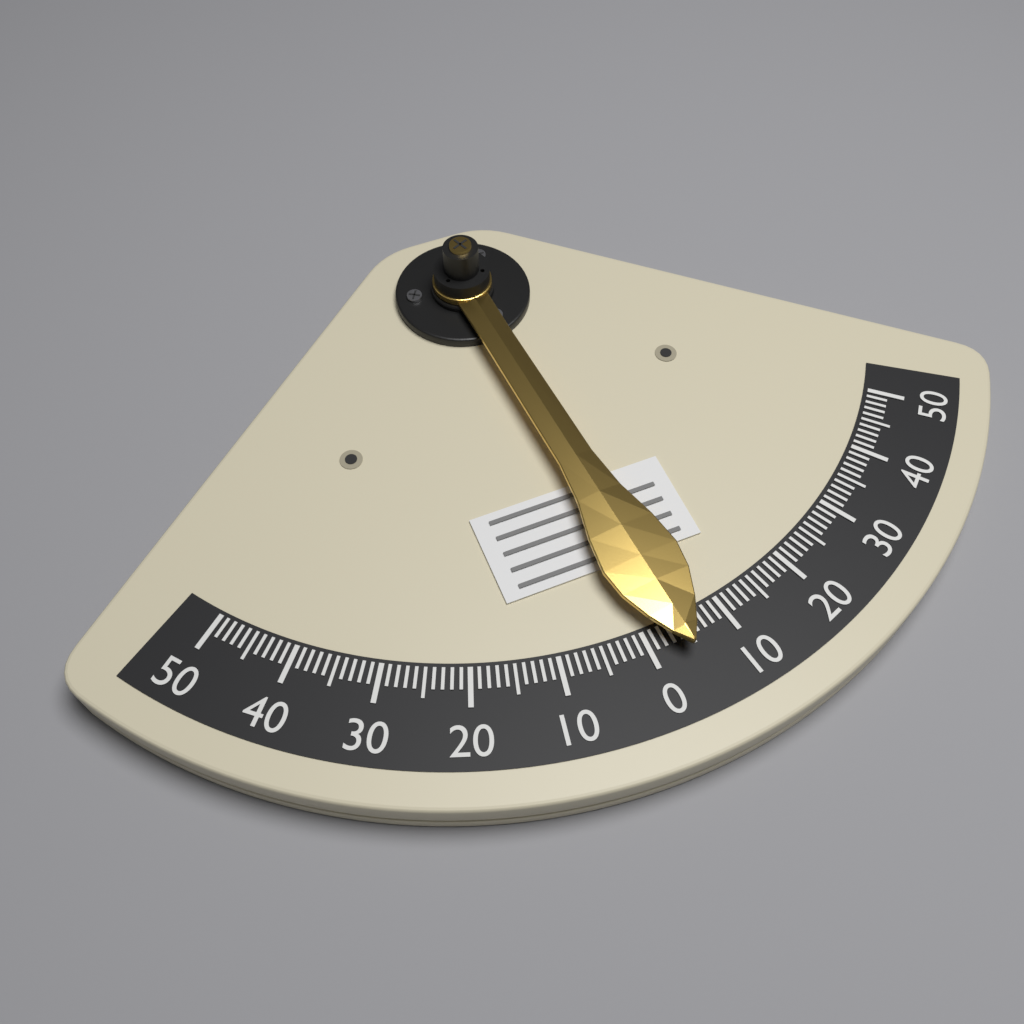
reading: -4 (no unit)
